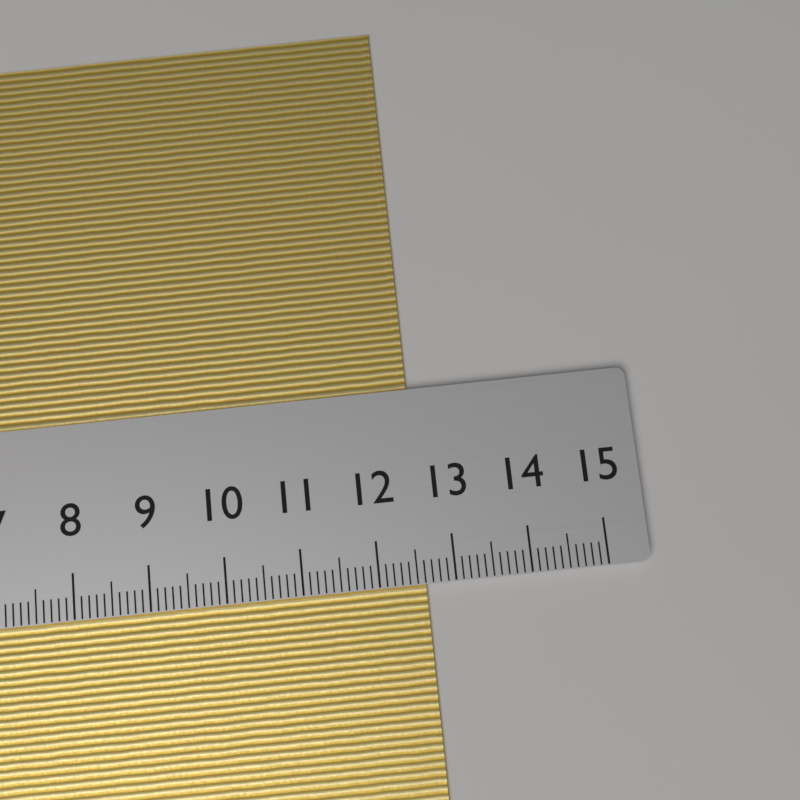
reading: 12.6 cm
